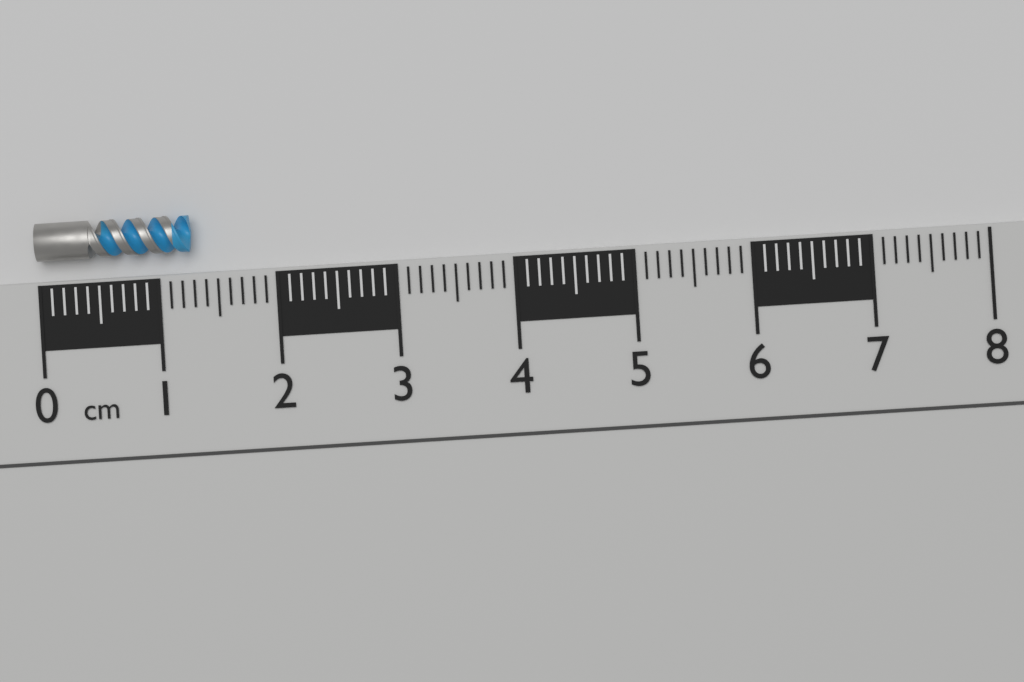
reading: 1.3 cm
